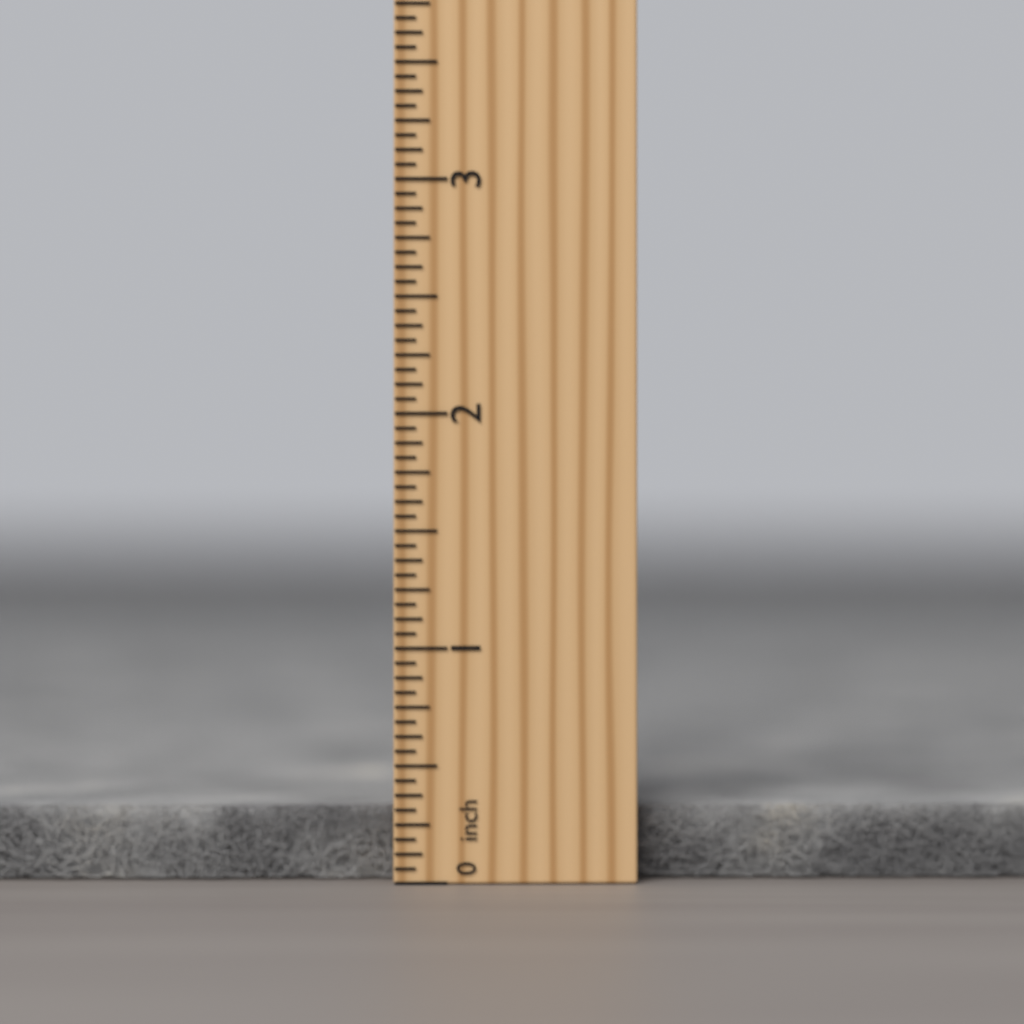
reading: 0.3125 inch
